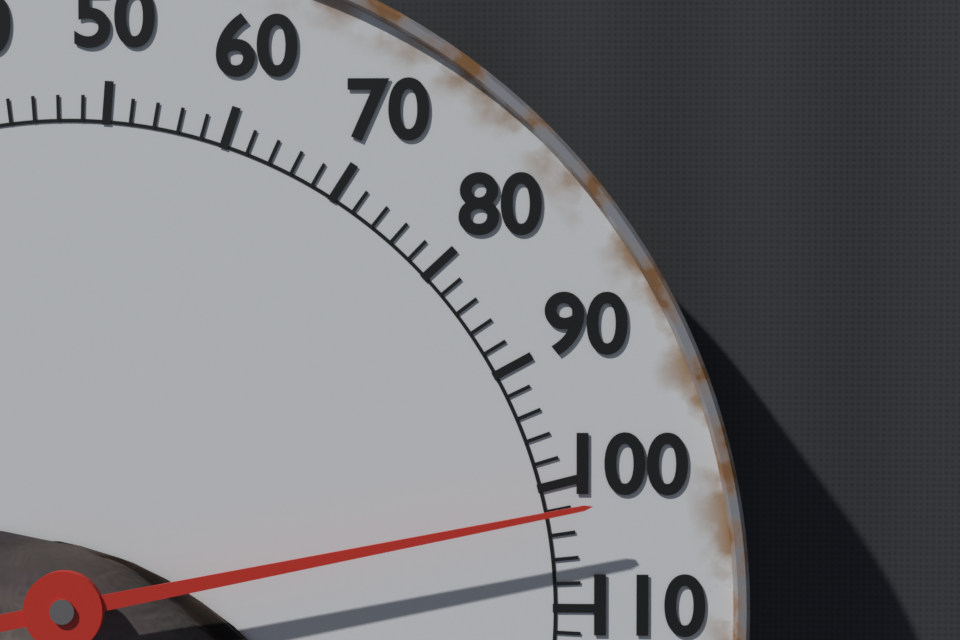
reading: 102 °F
